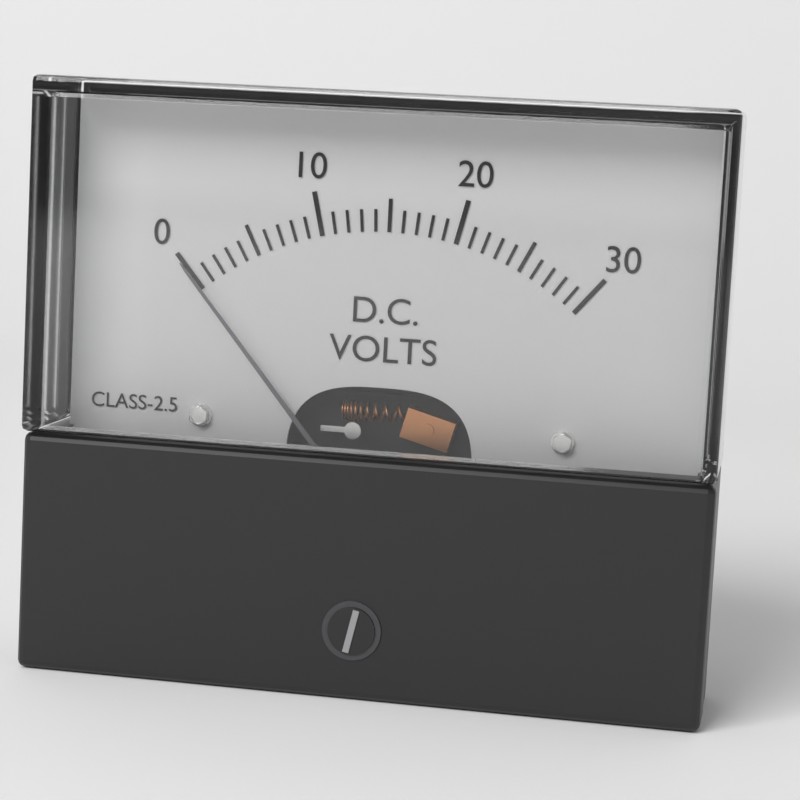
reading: 0 V
